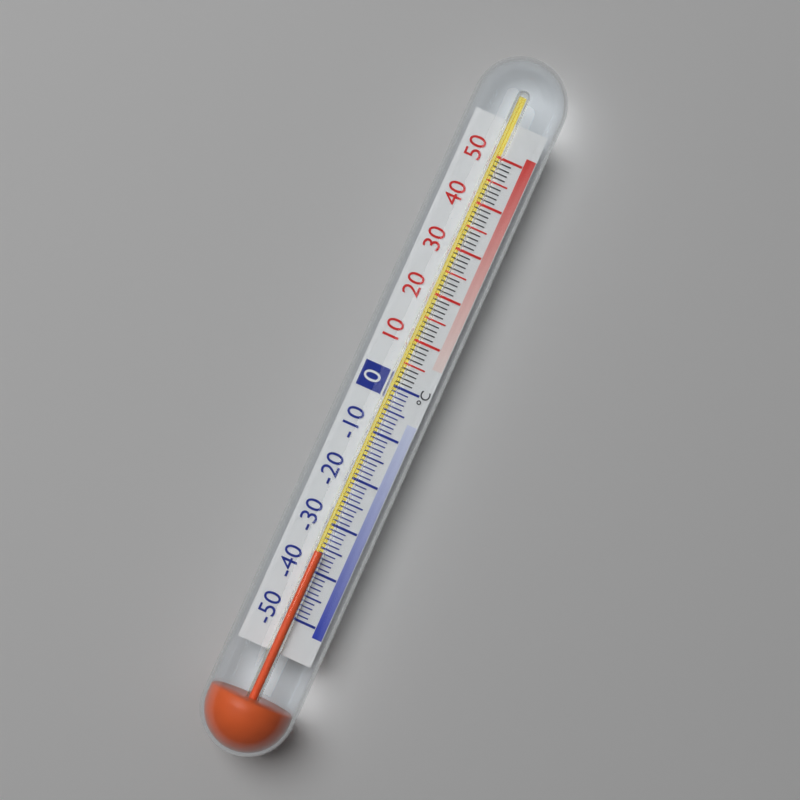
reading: -36 °C
